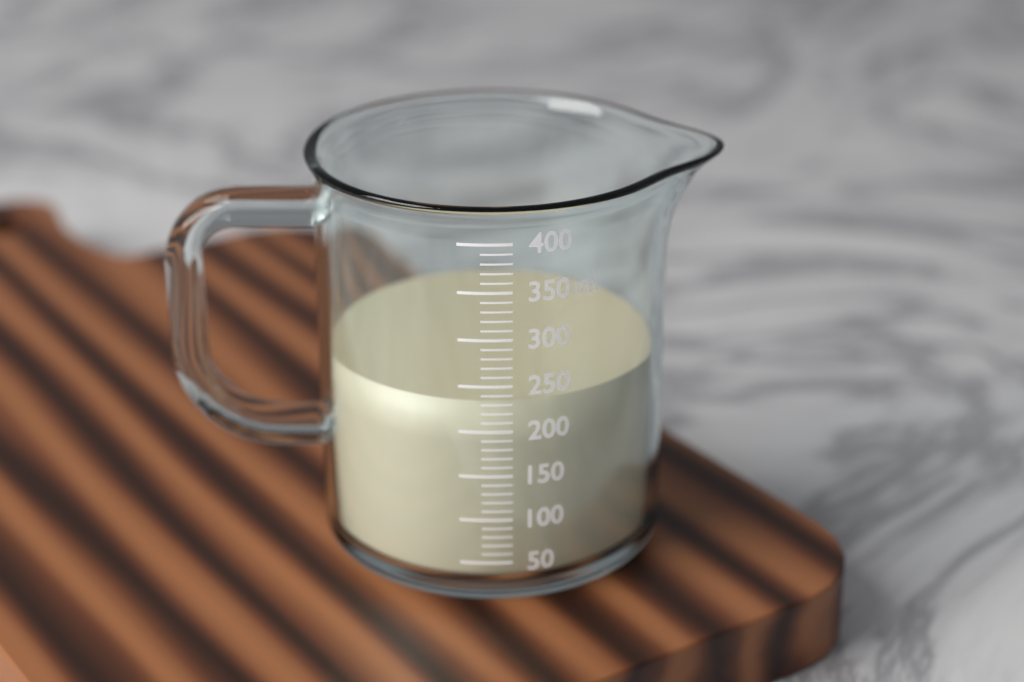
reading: 230 ml
